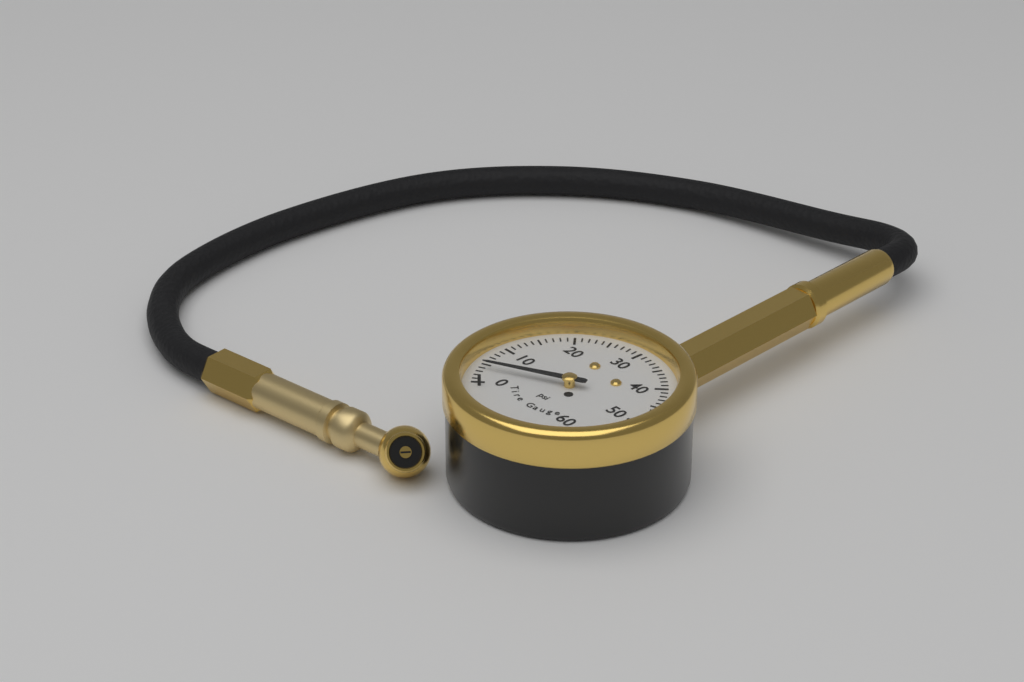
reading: 4 psi
